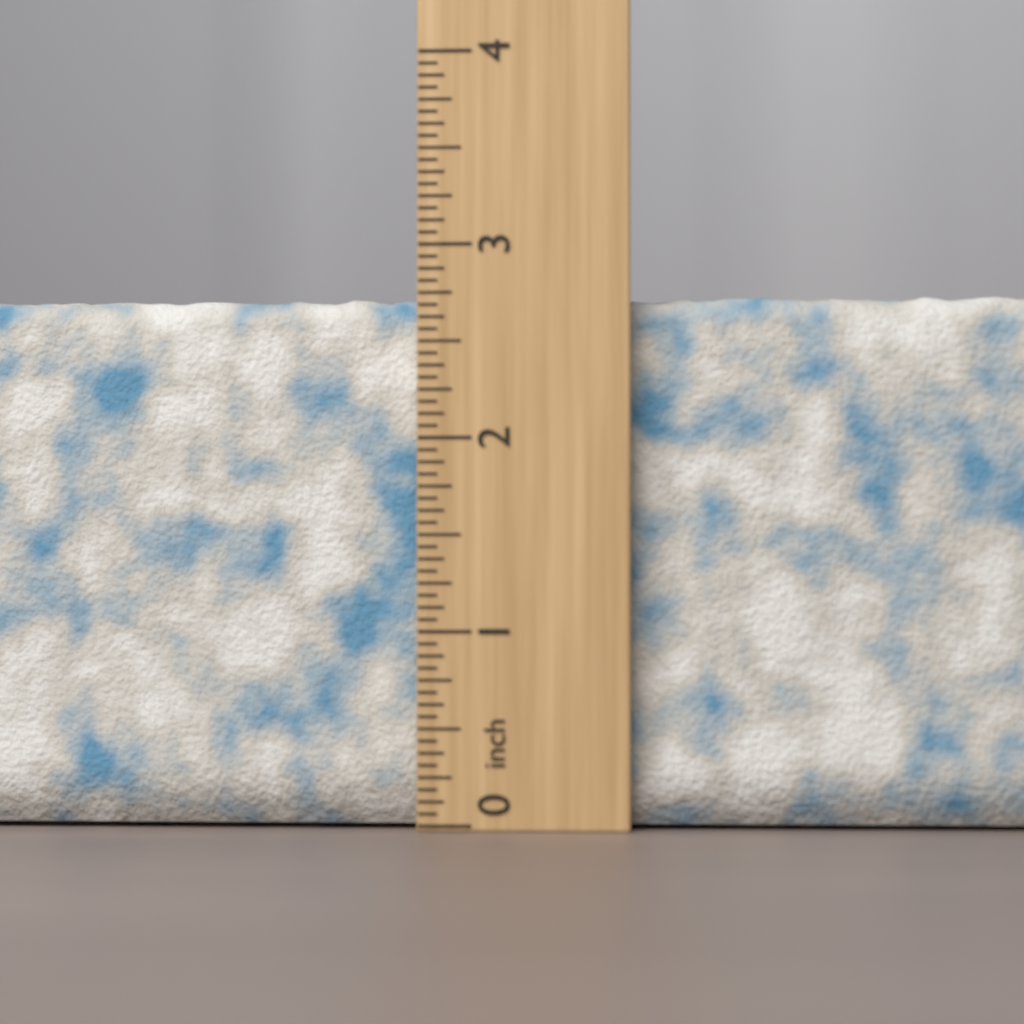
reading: 2.7500 inch
